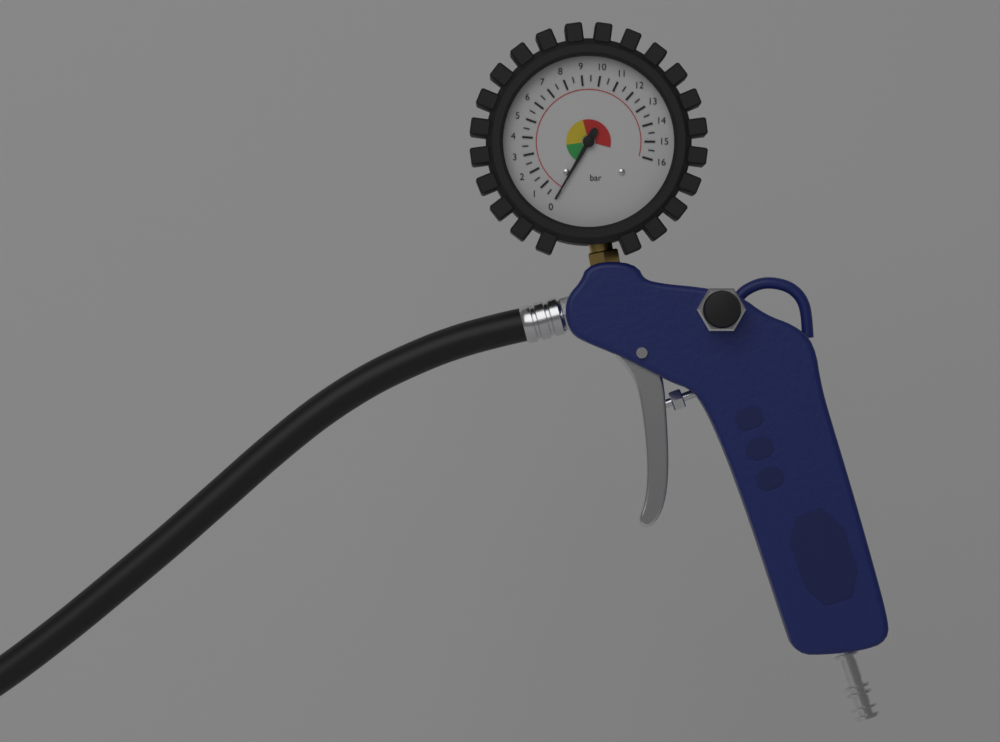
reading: 0.0 bar
